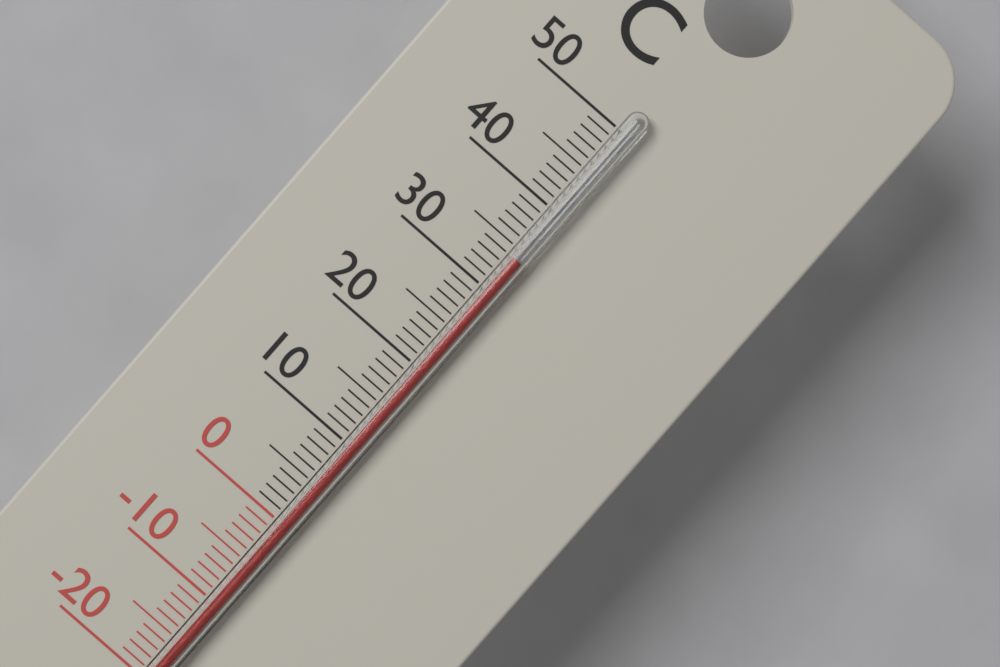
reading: 34 °C
